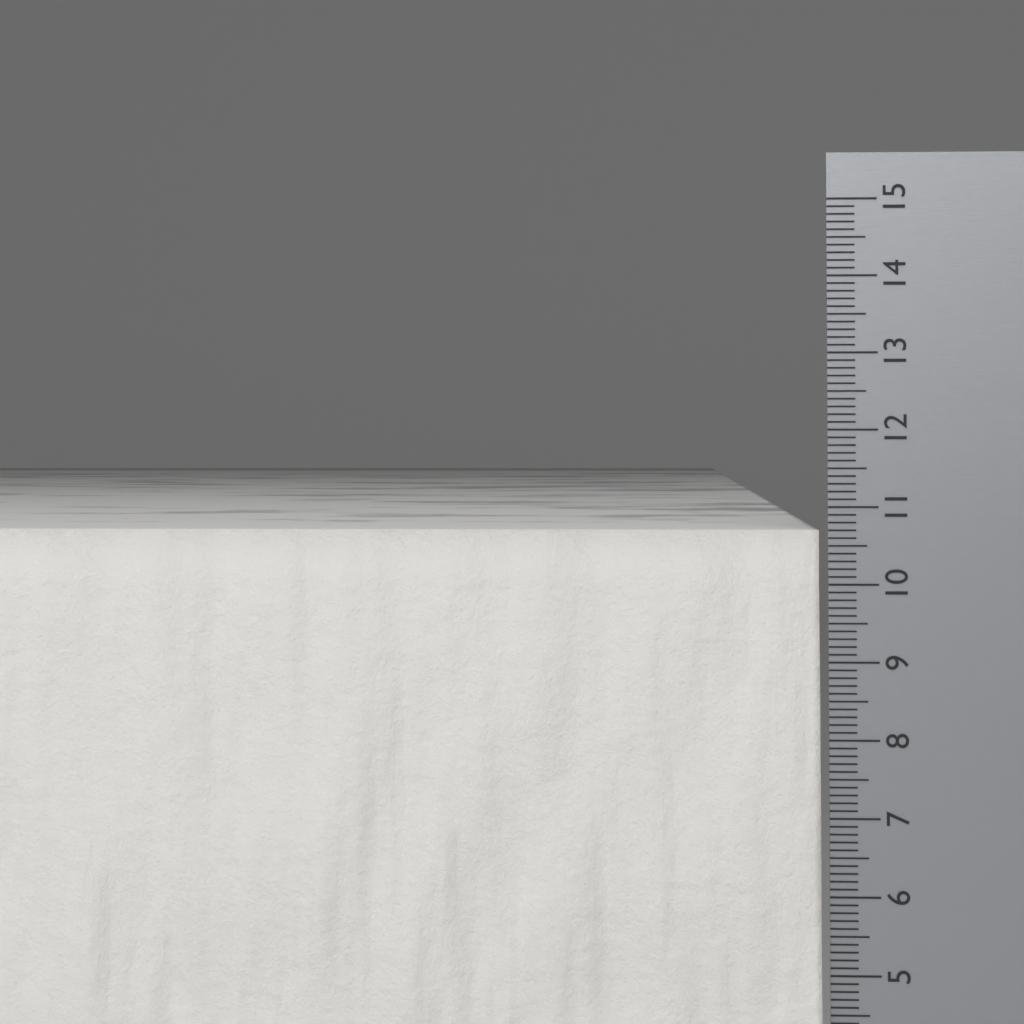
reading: 10.7 cm
